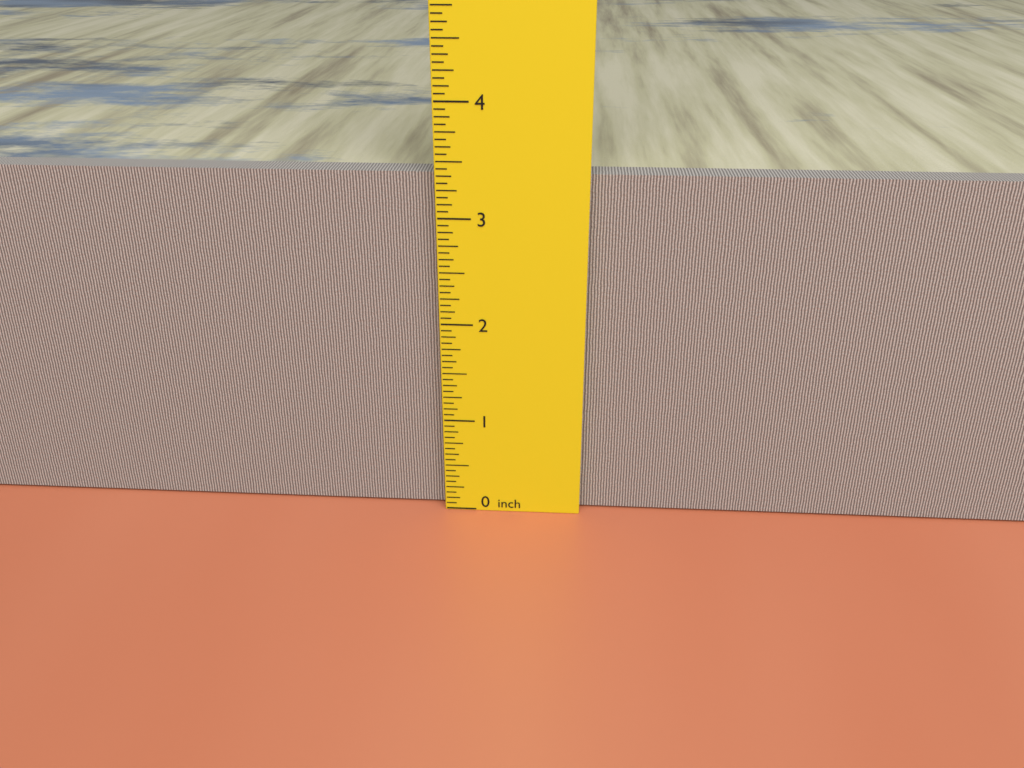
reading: 3.3750 inch
